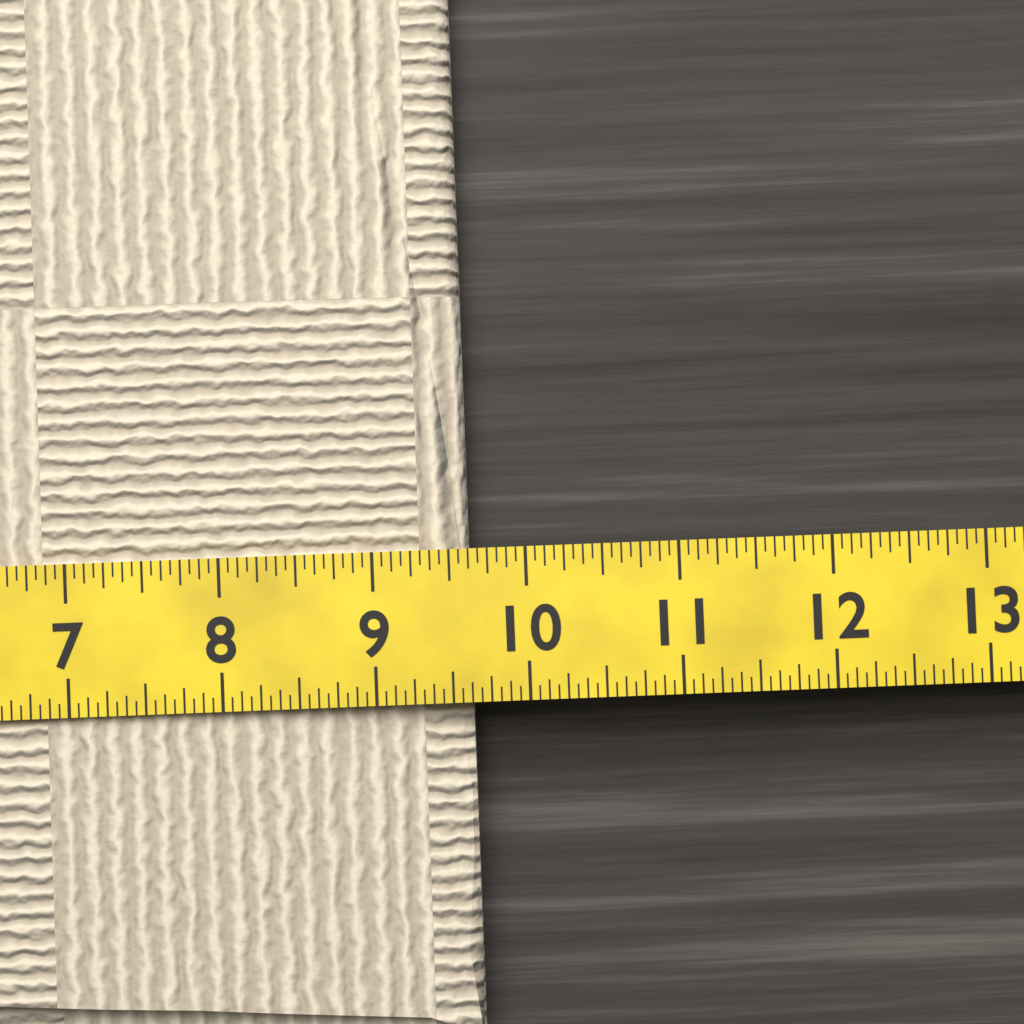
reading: 9.6250 (no unit)
